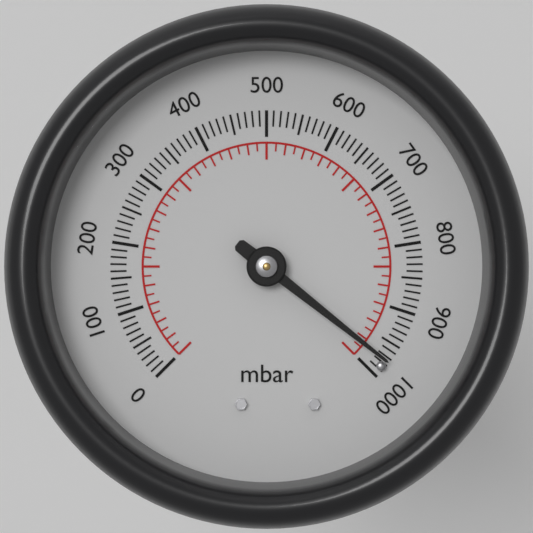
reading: 975 mbar
